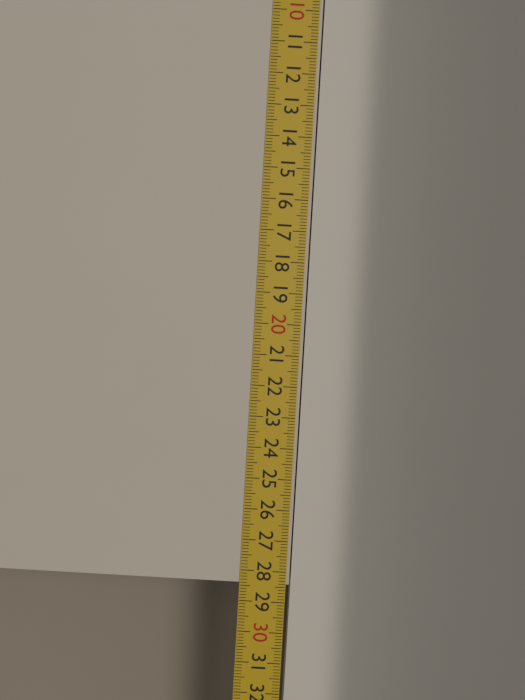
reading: 28.4 cm
